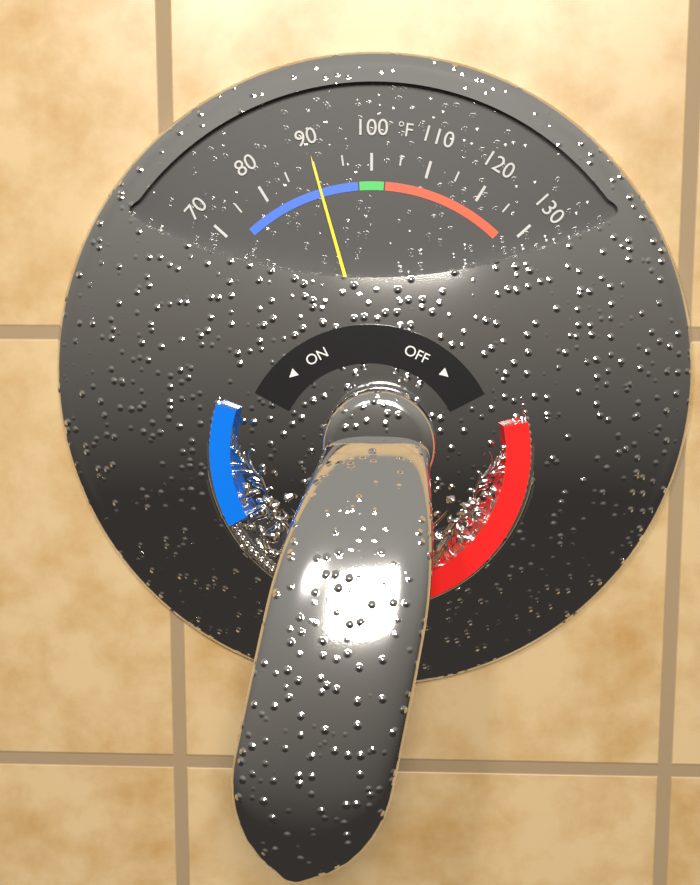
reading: 90 °F
